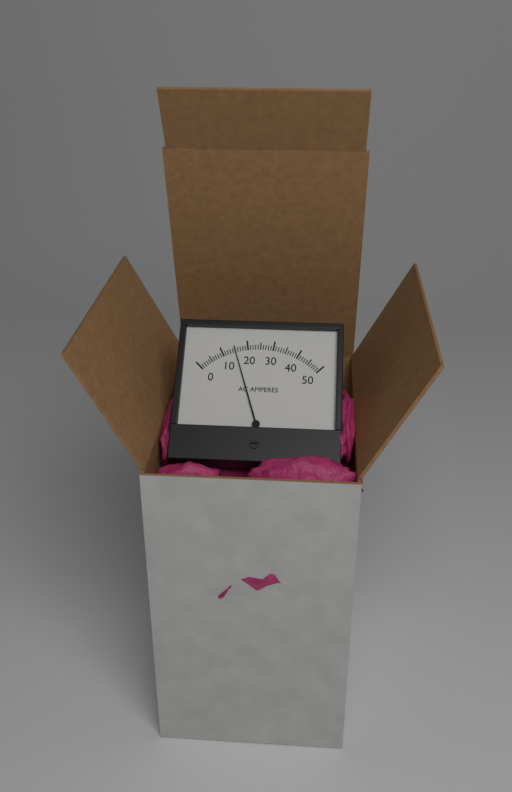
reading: 15 A
